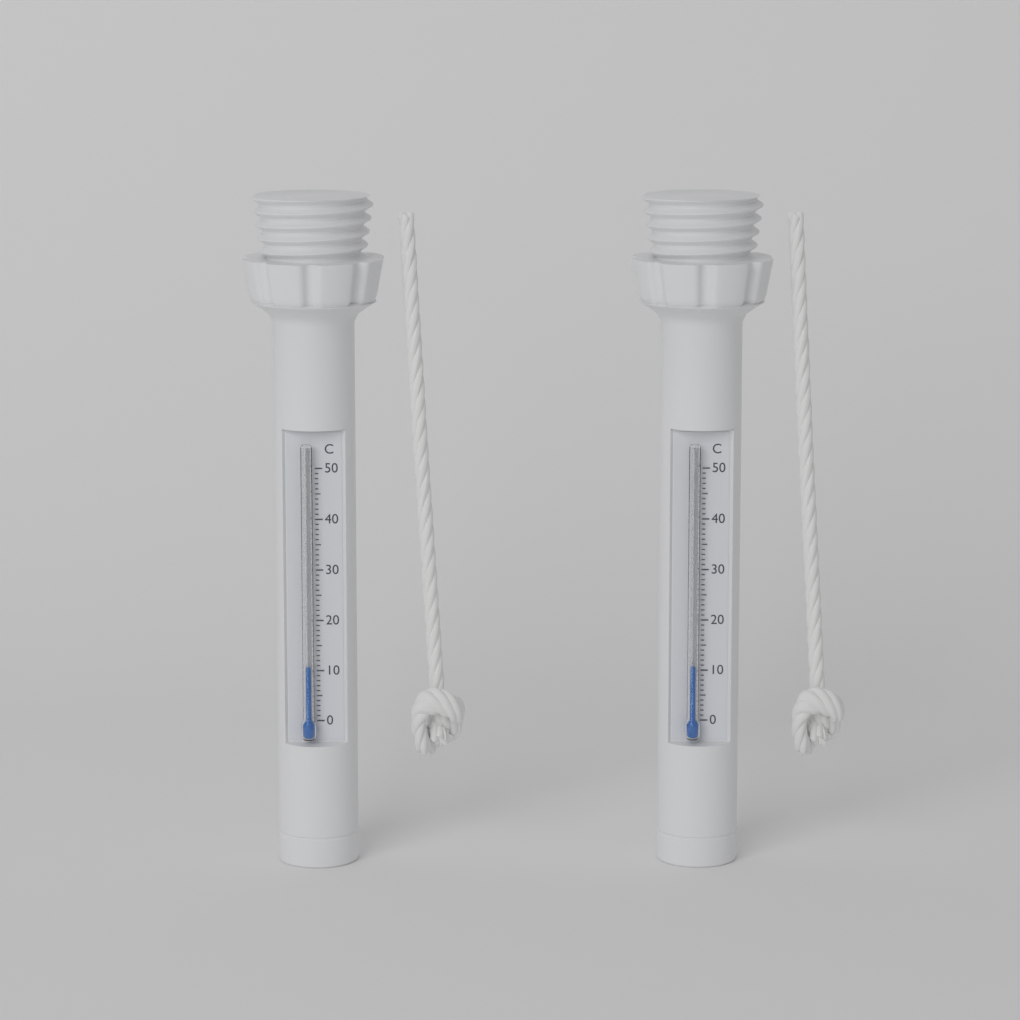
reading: 11 °C
